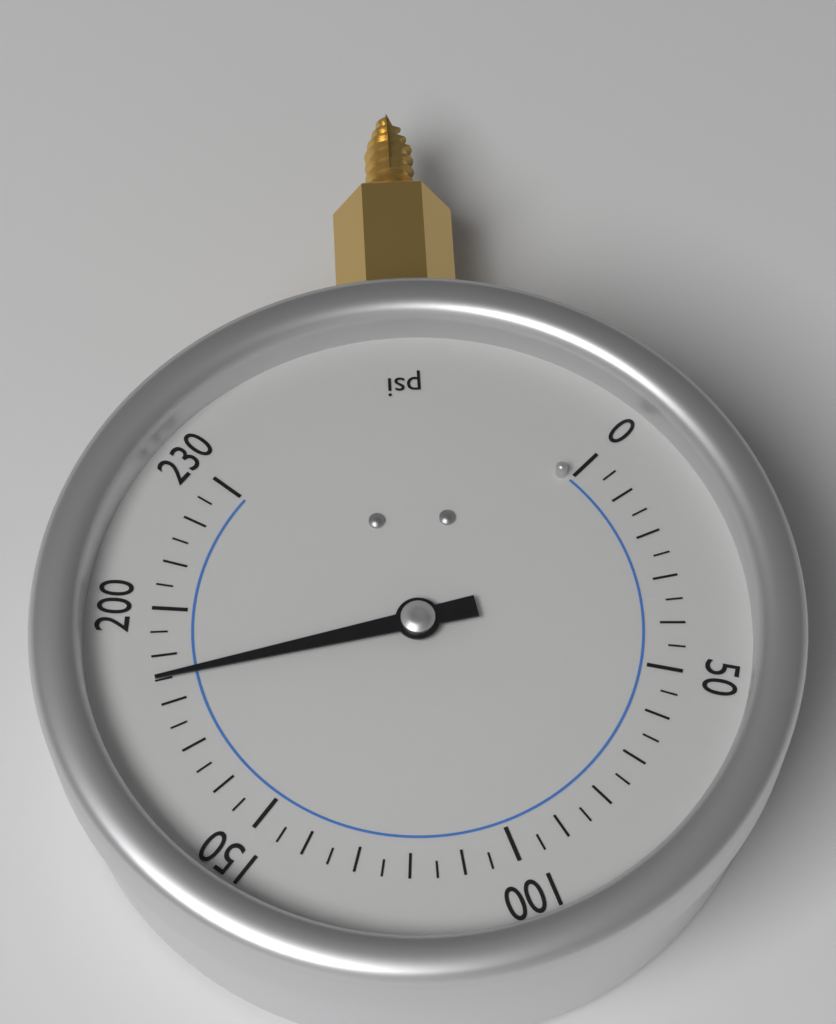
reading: 185 psi
